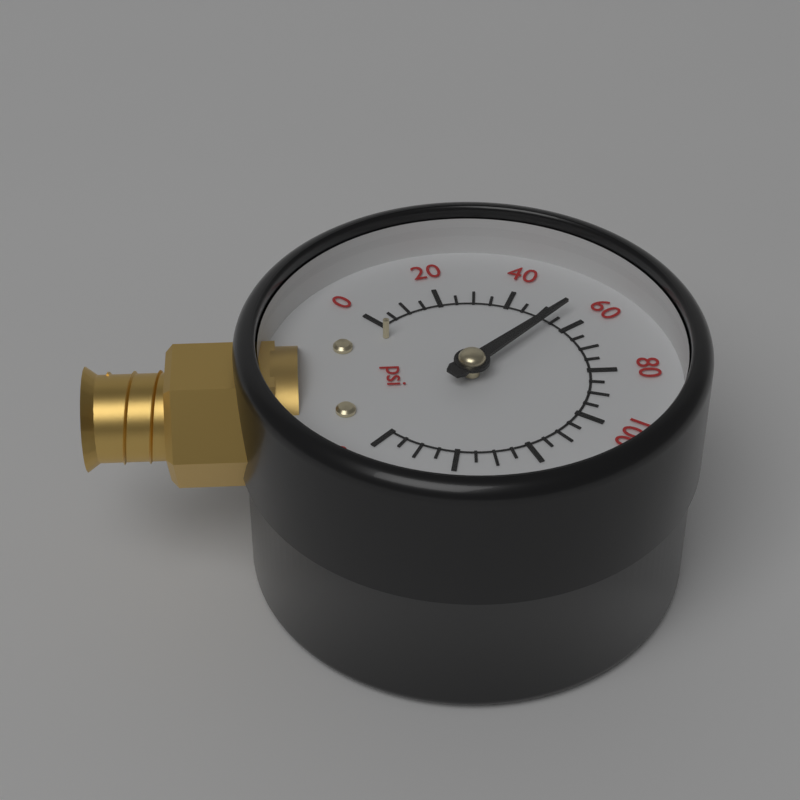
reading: 55 psi
